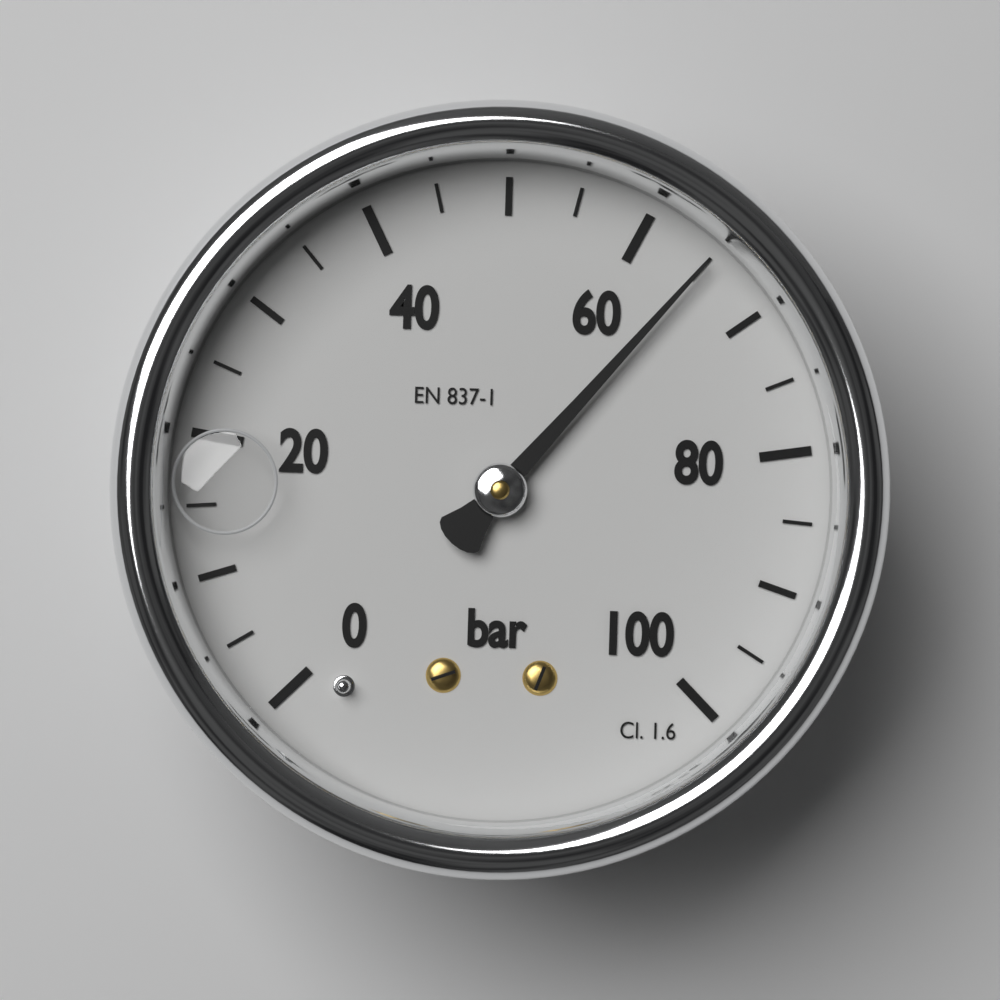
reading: 65 bar
